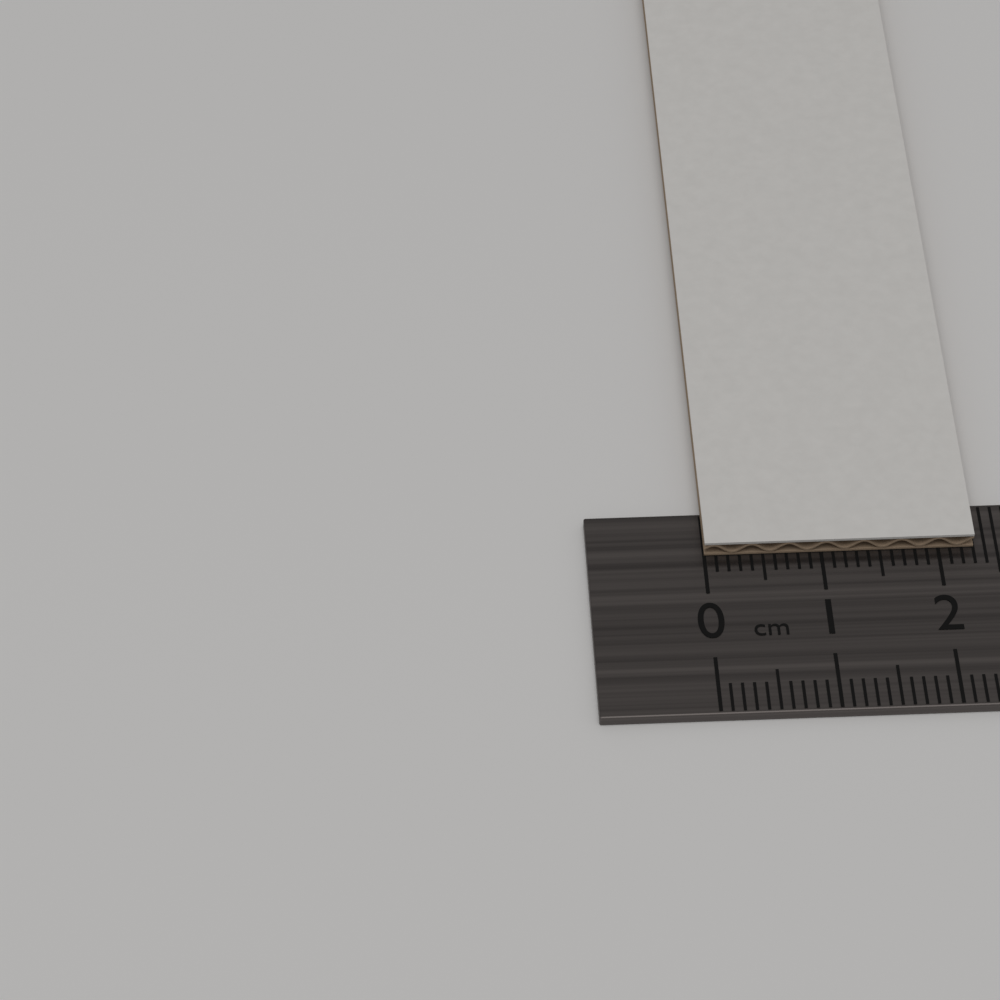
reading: 2.3 cm
